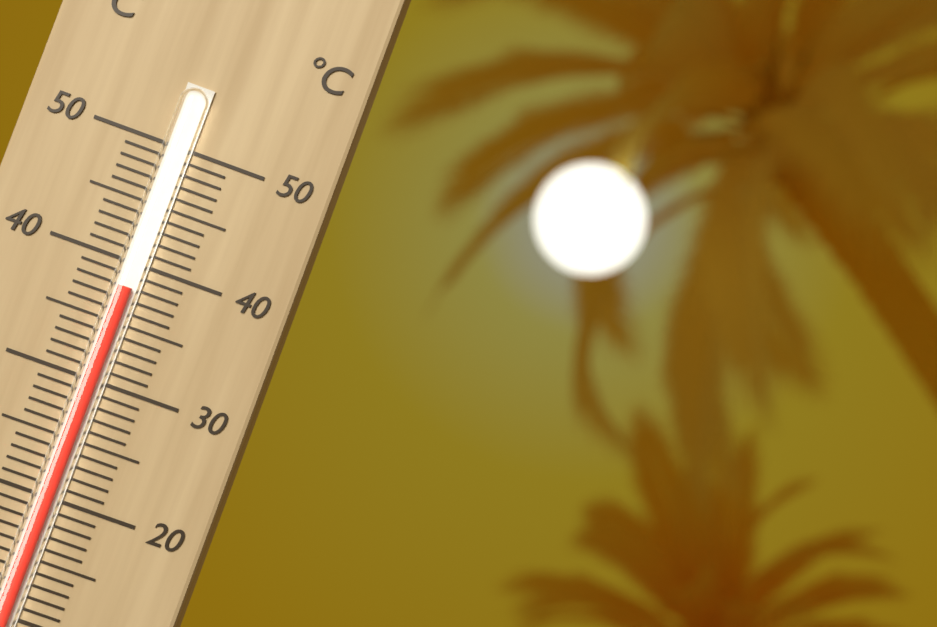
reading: 38 °C
